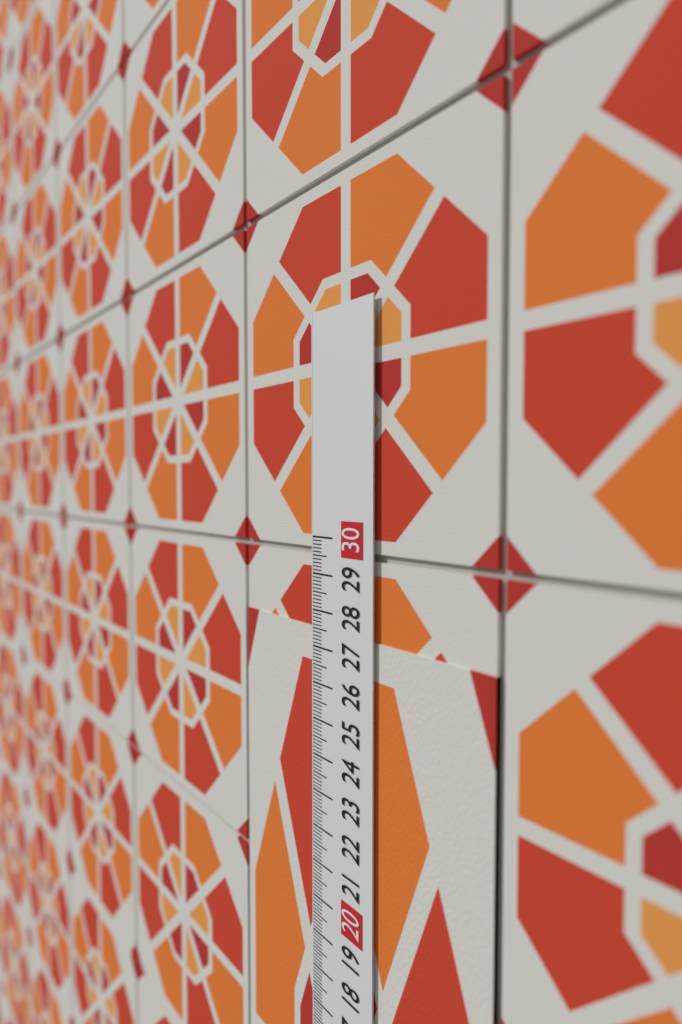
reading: 27.5 cm
